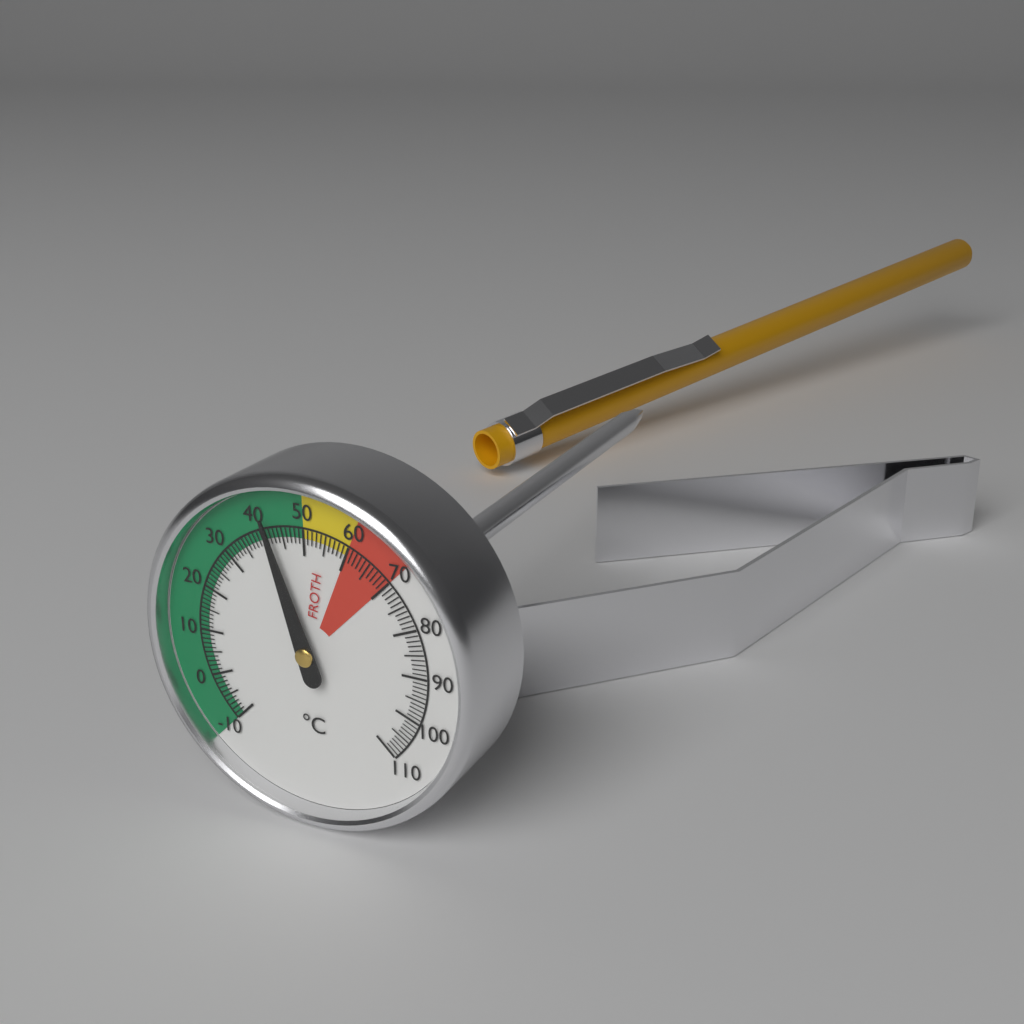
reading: 42 °C
